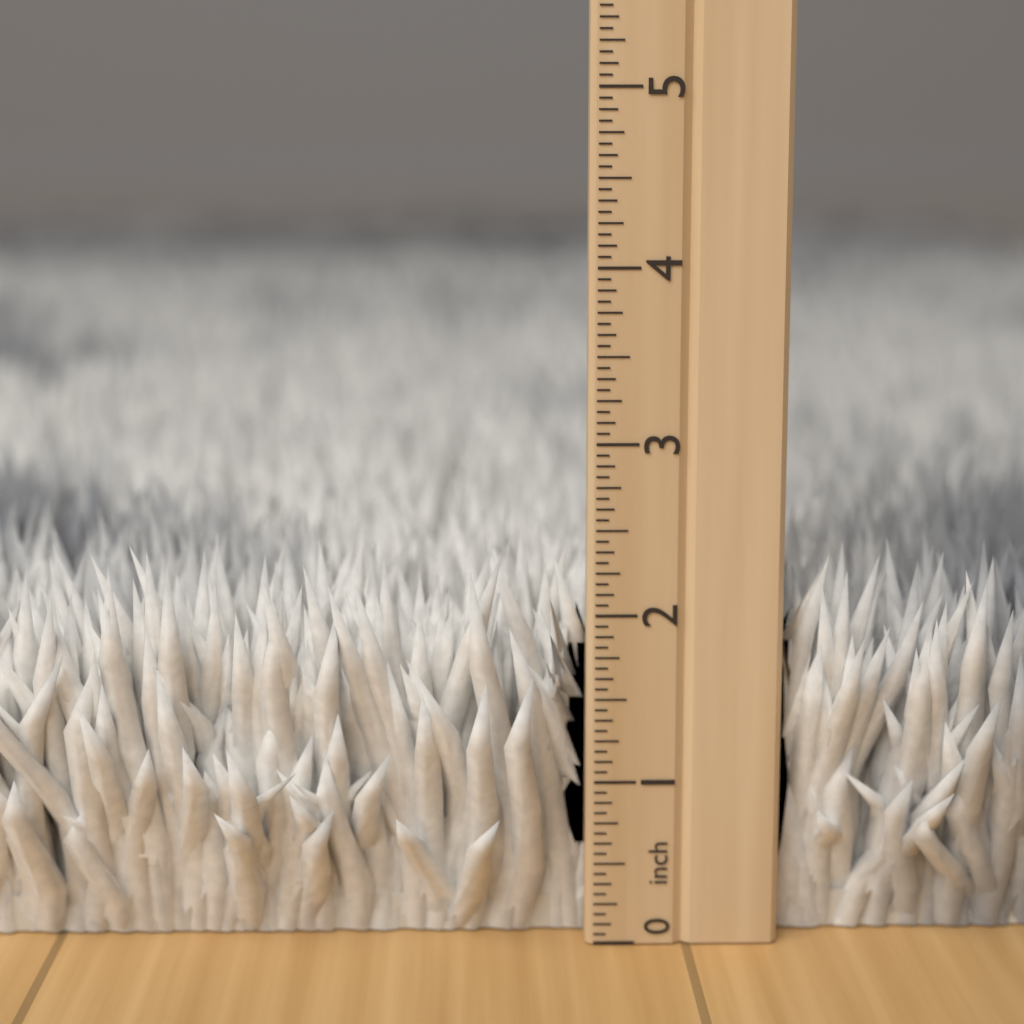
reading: 2.4375 inch
